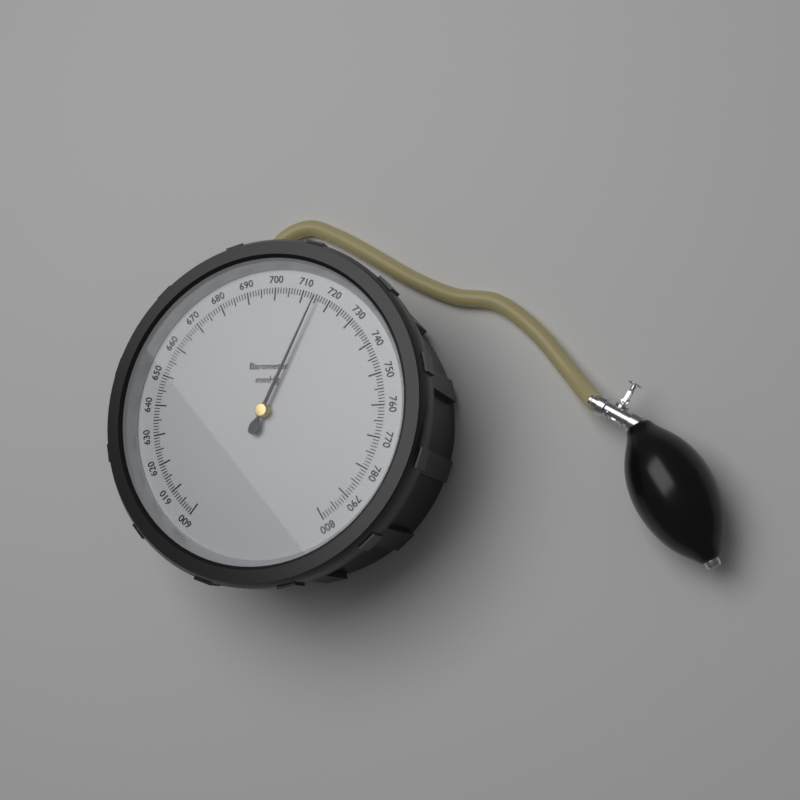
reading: 715 mmHg
